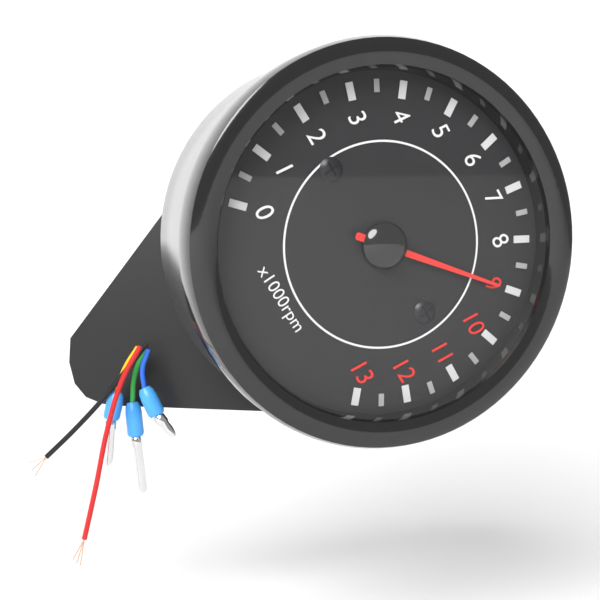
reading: 9.0 x1000rpm
